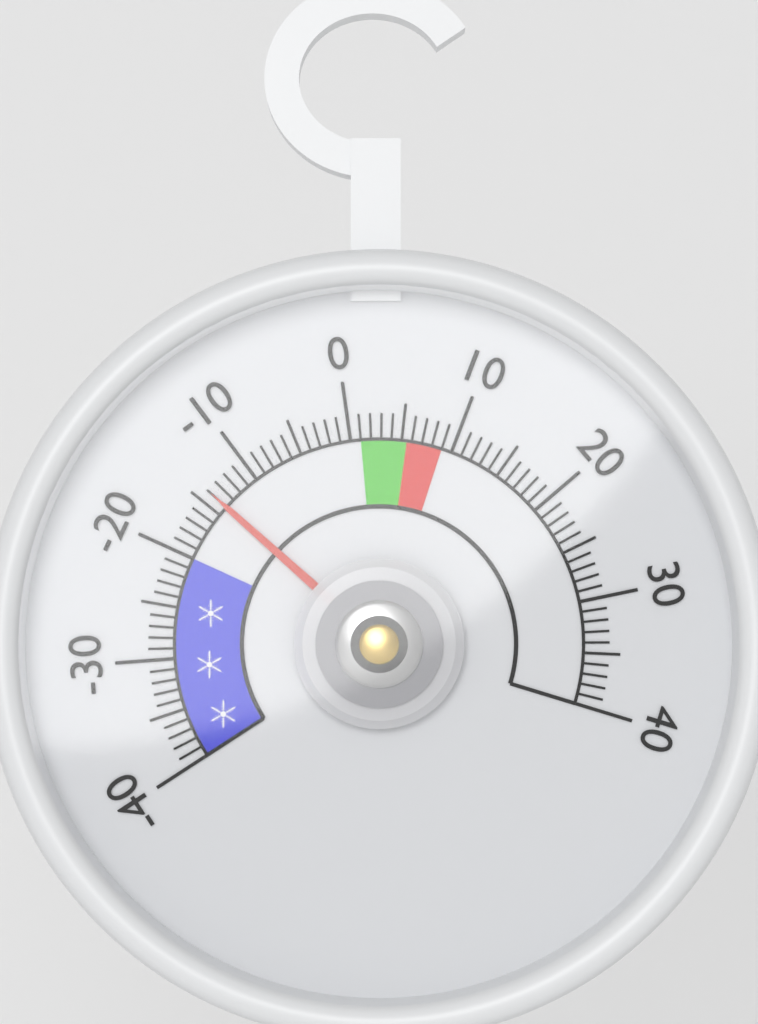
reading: -14 (no unit)
